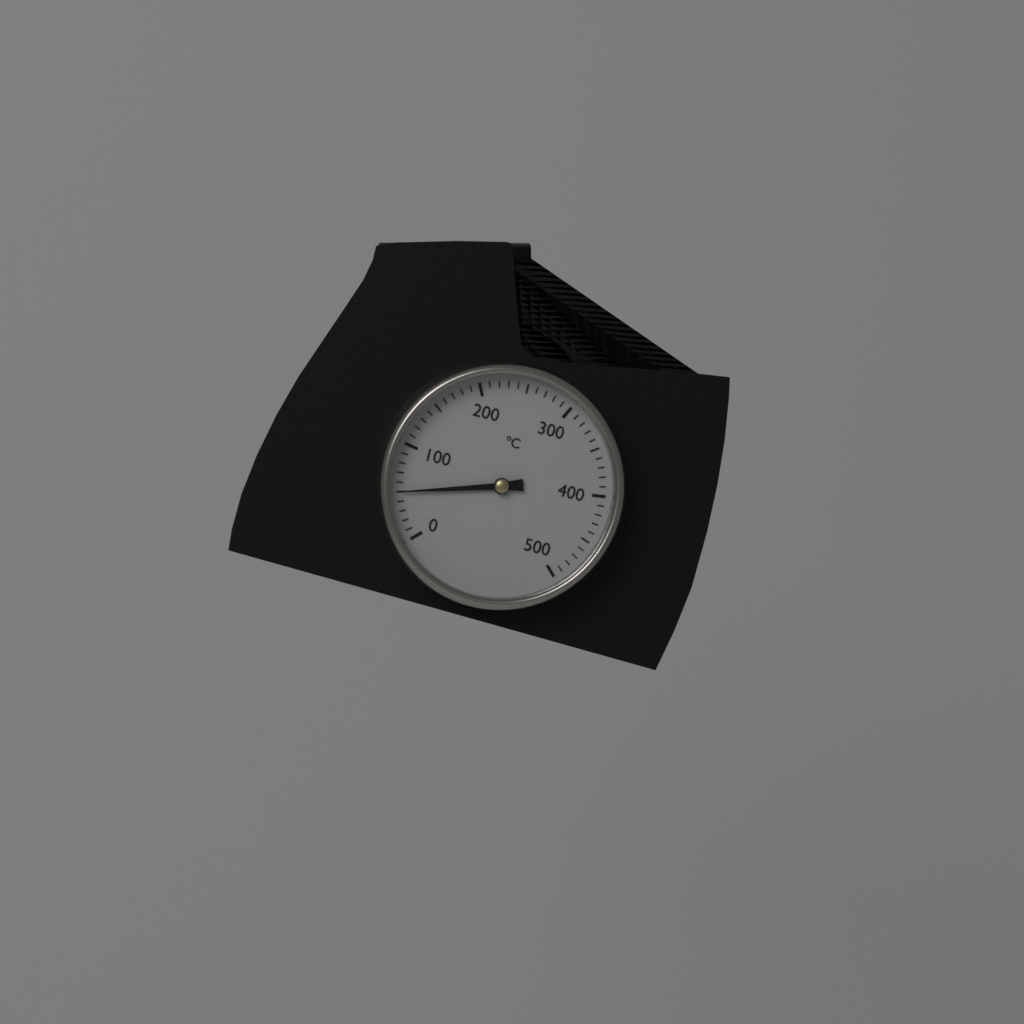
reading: 50 °C
